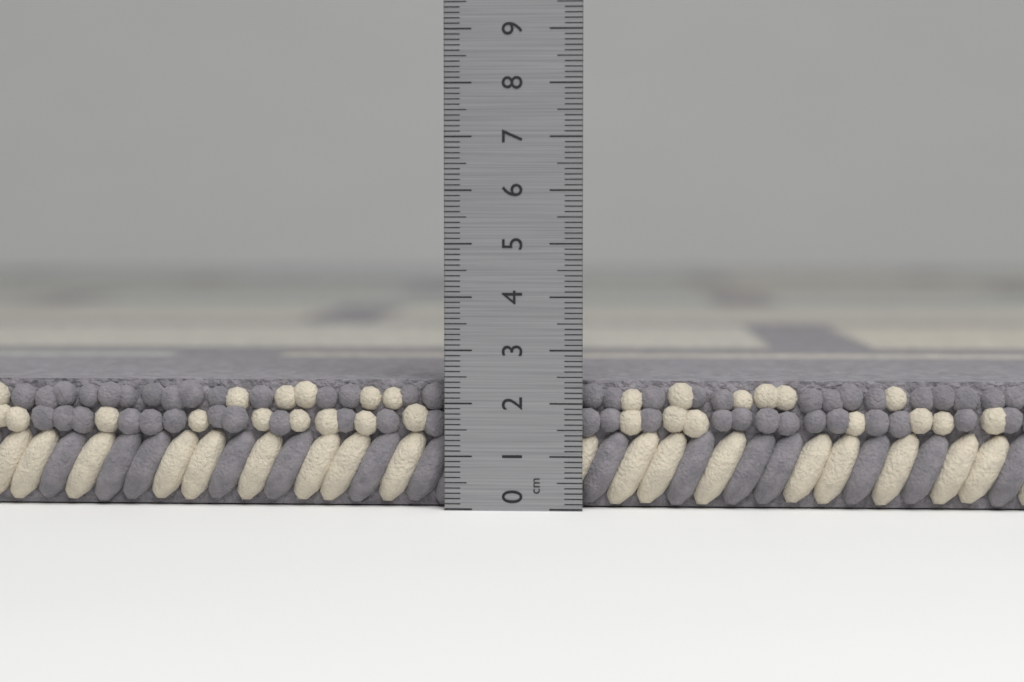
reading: 2.4 cm
